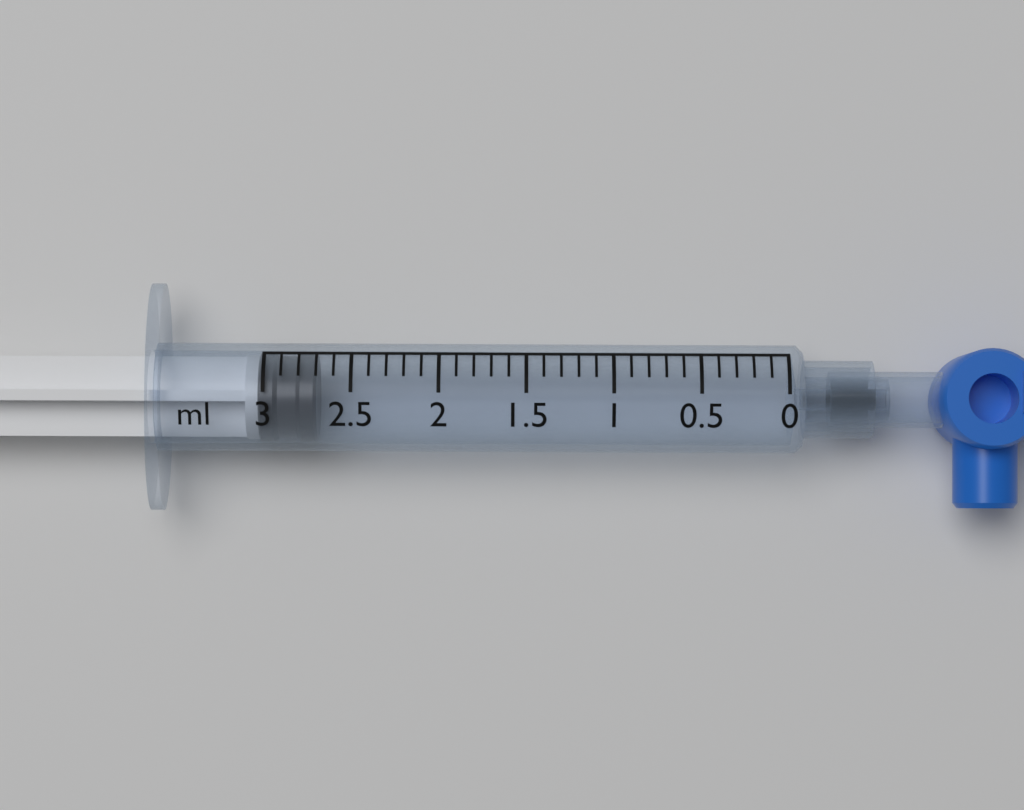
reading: 2.7 ml
